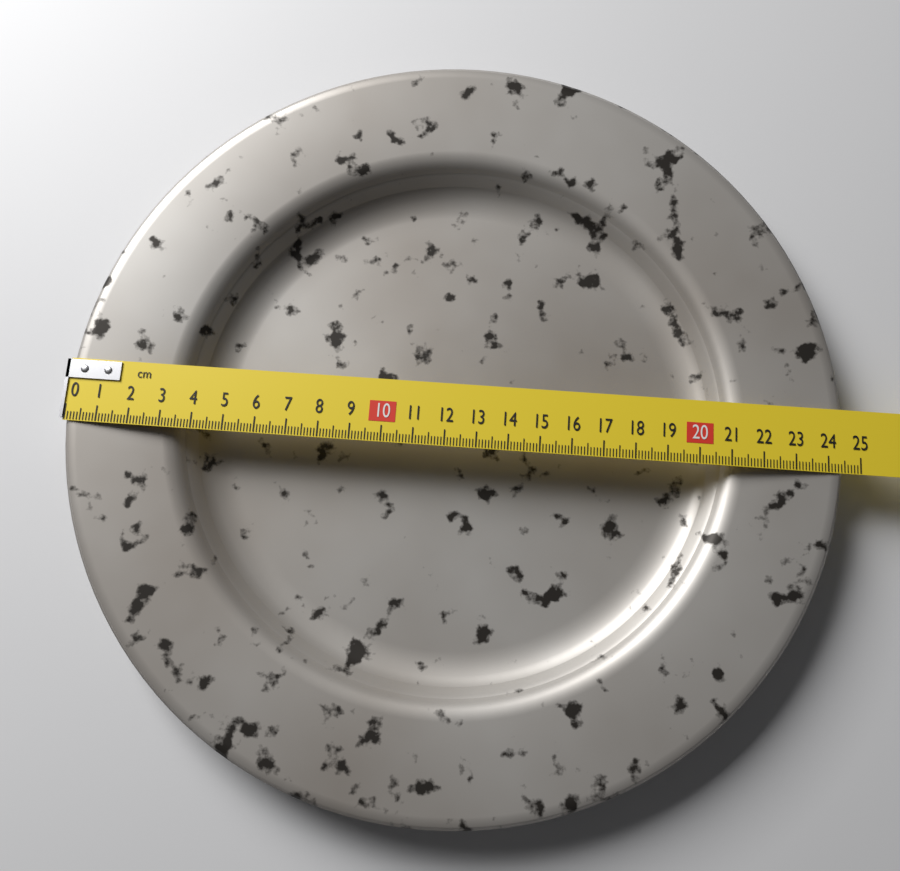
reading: 24.5 cm
